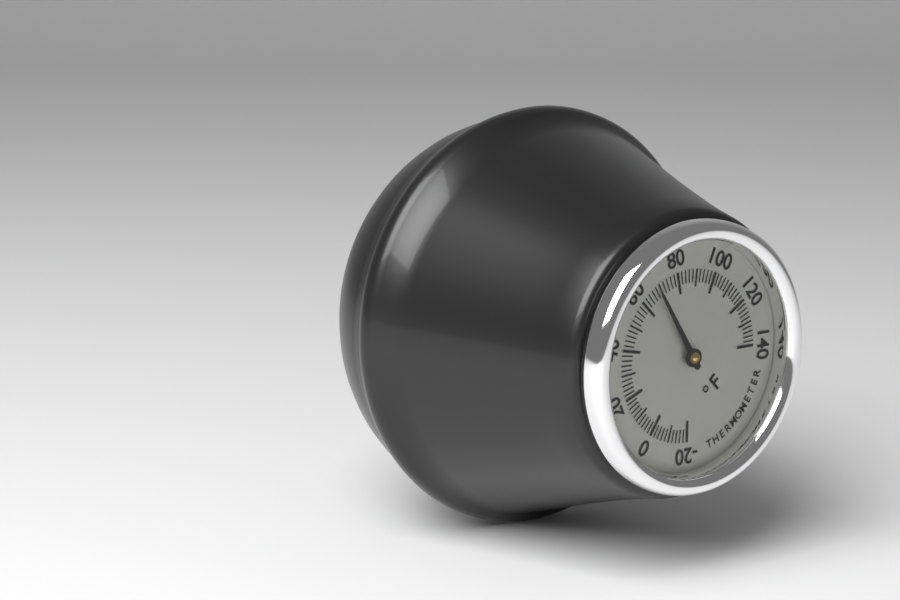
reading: 68 °F
